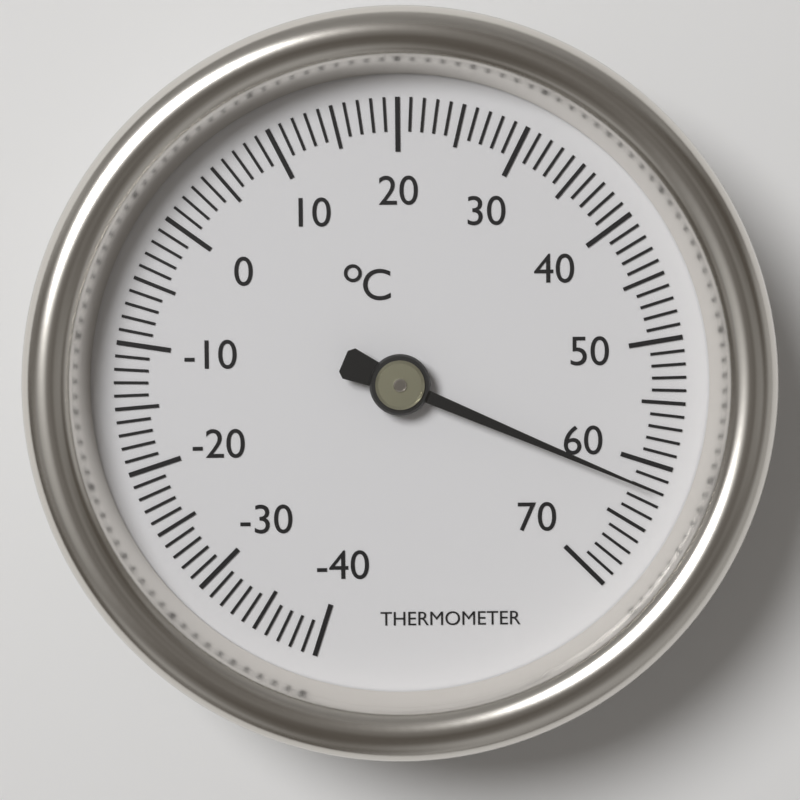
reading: 62 °C
